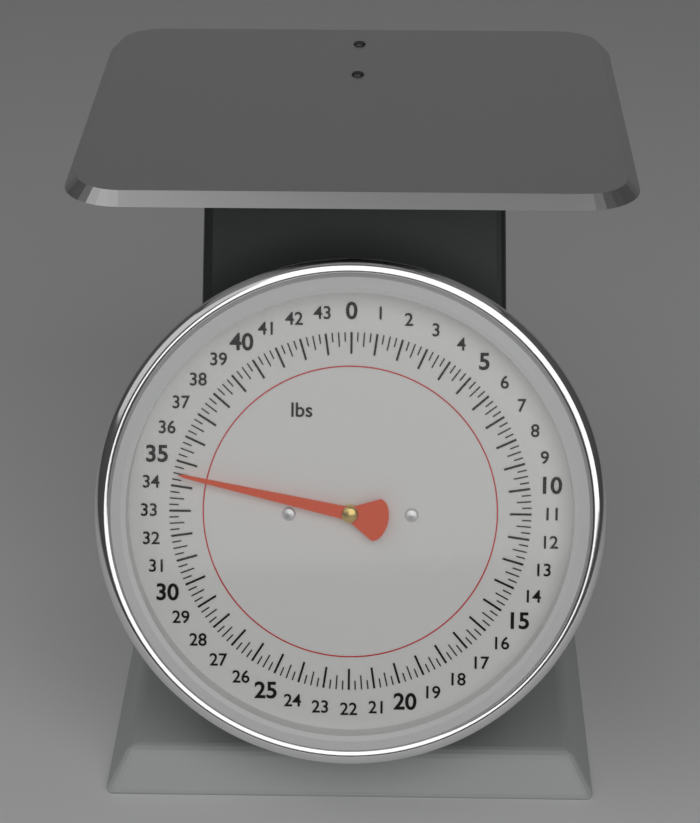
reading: 34.50 lbs
